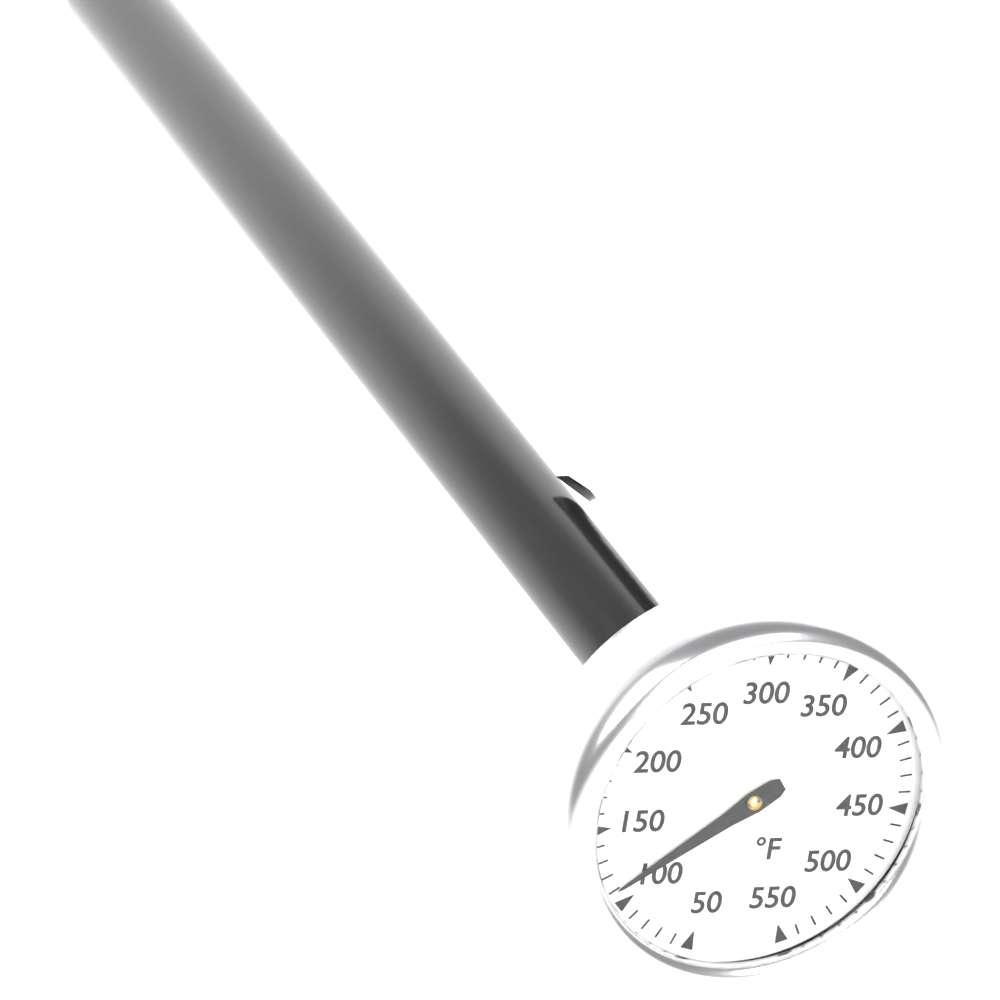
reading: 110 °F
